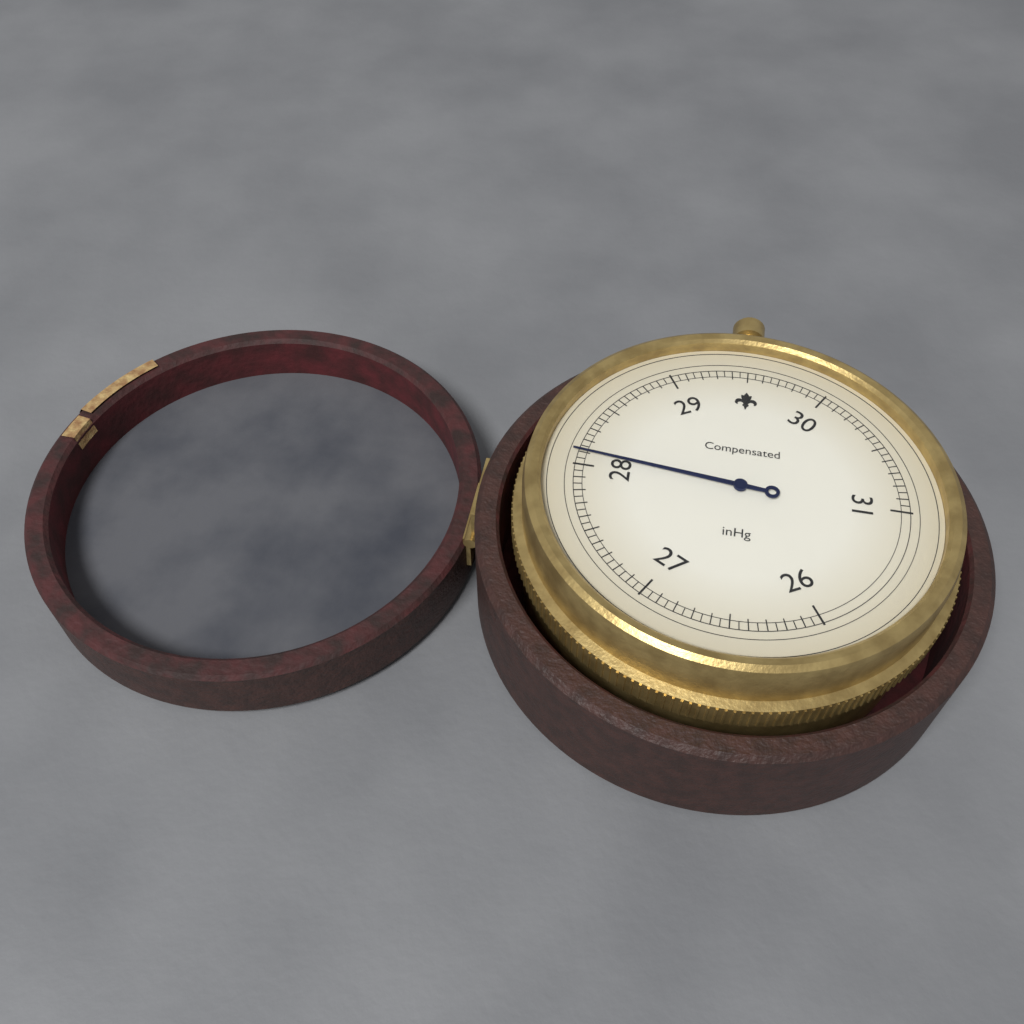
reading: 28.10 inHg
